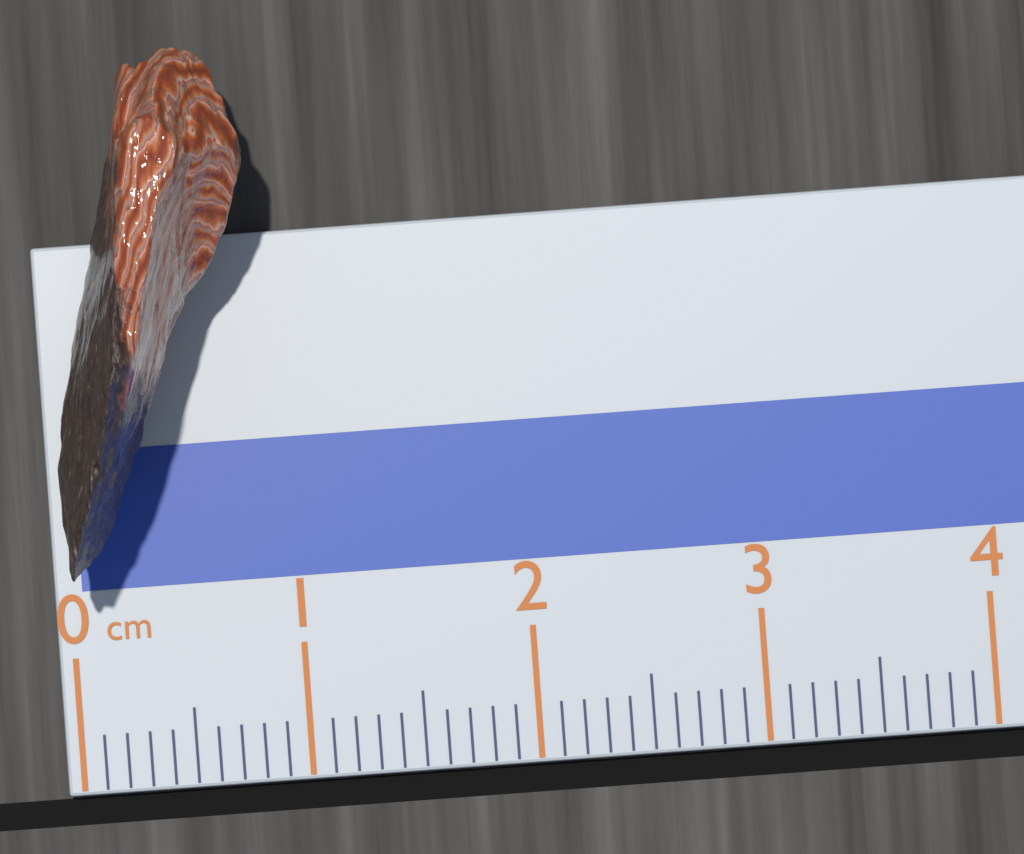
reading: 0.9 cm
